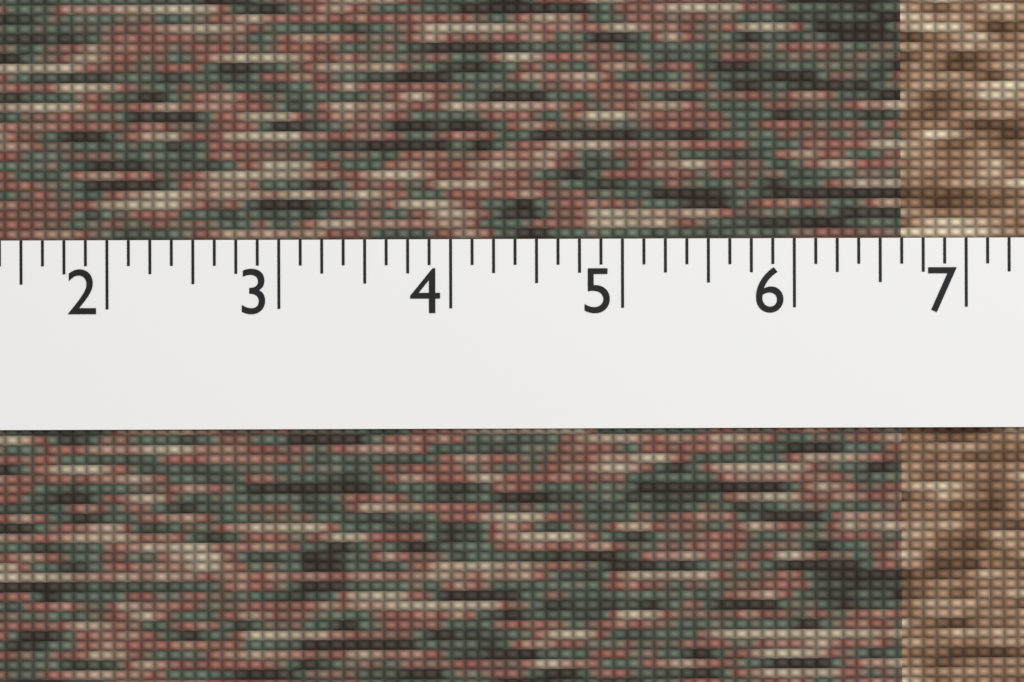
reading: 6.625 (no unit)
